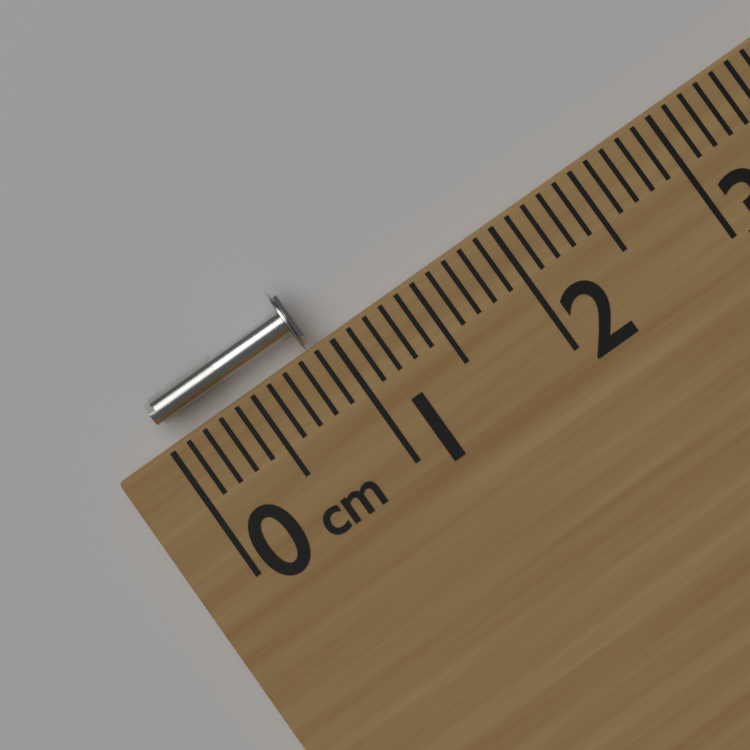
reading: 0.9 cm
